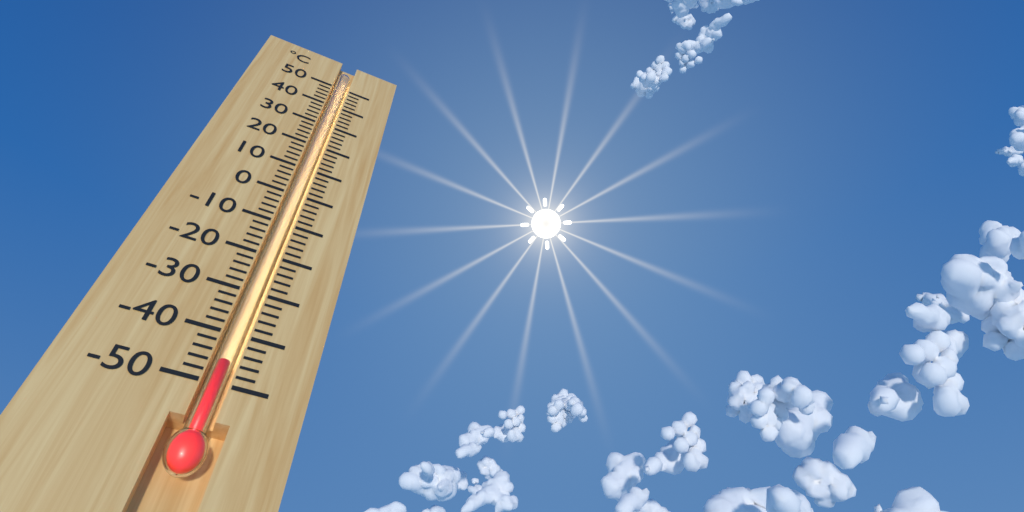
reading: -46 °C
